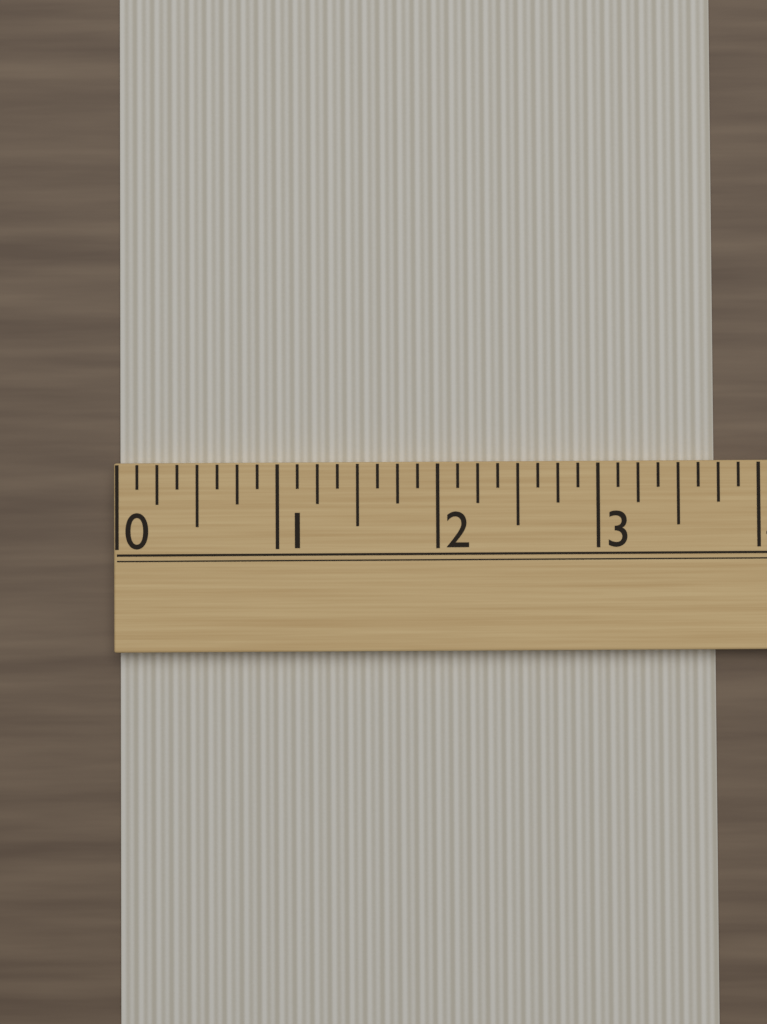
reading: 3.750 (no unit)
